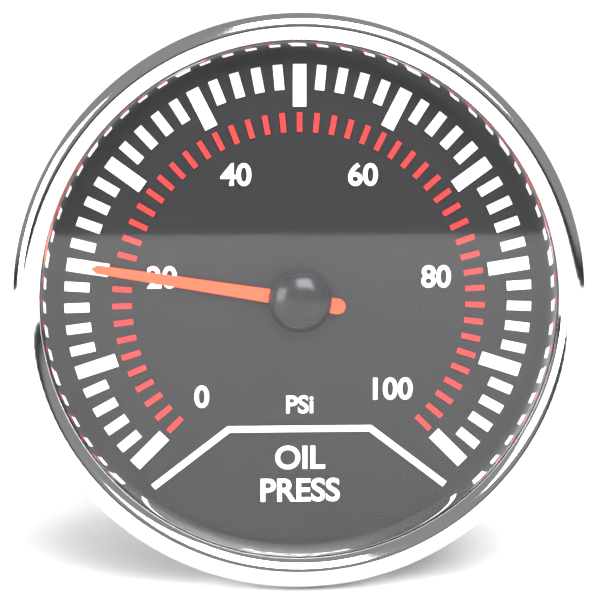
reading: 20 psi
